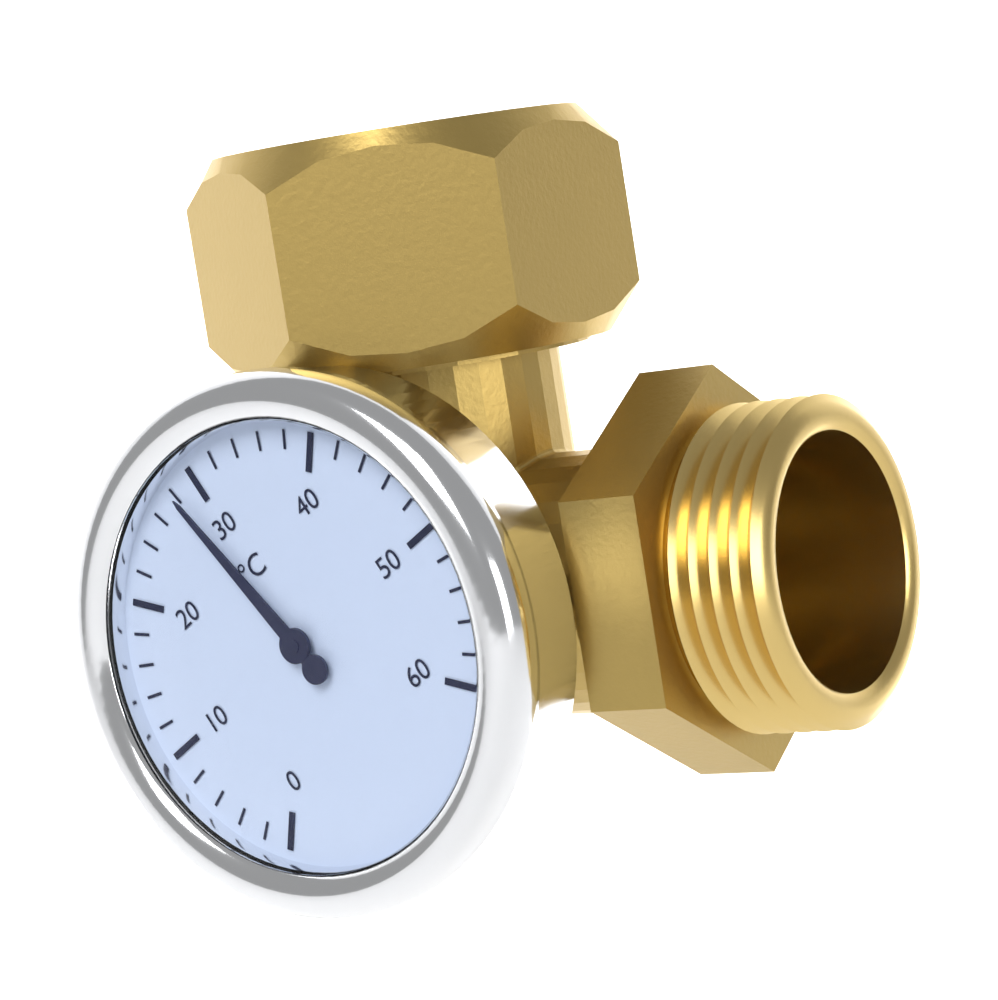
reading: 28 °C
